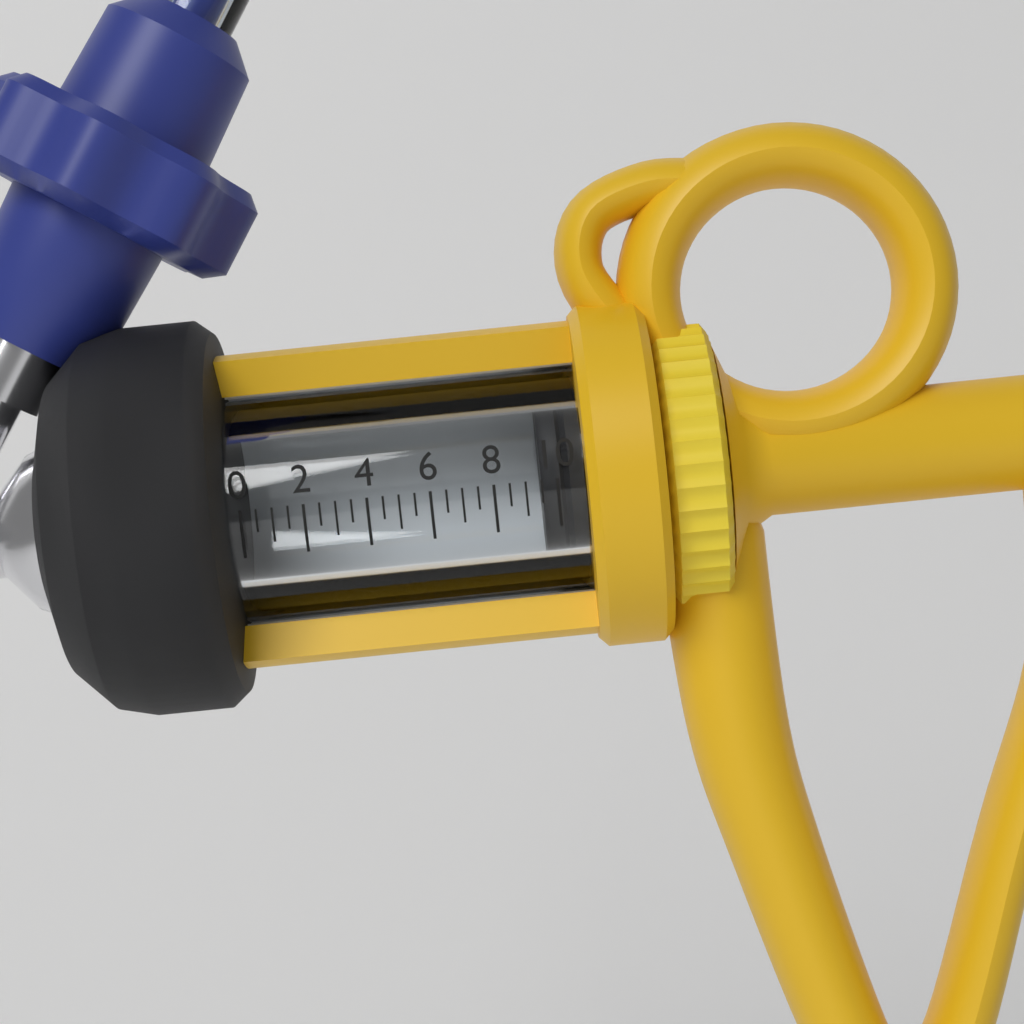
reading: 9.5 (no unit)
